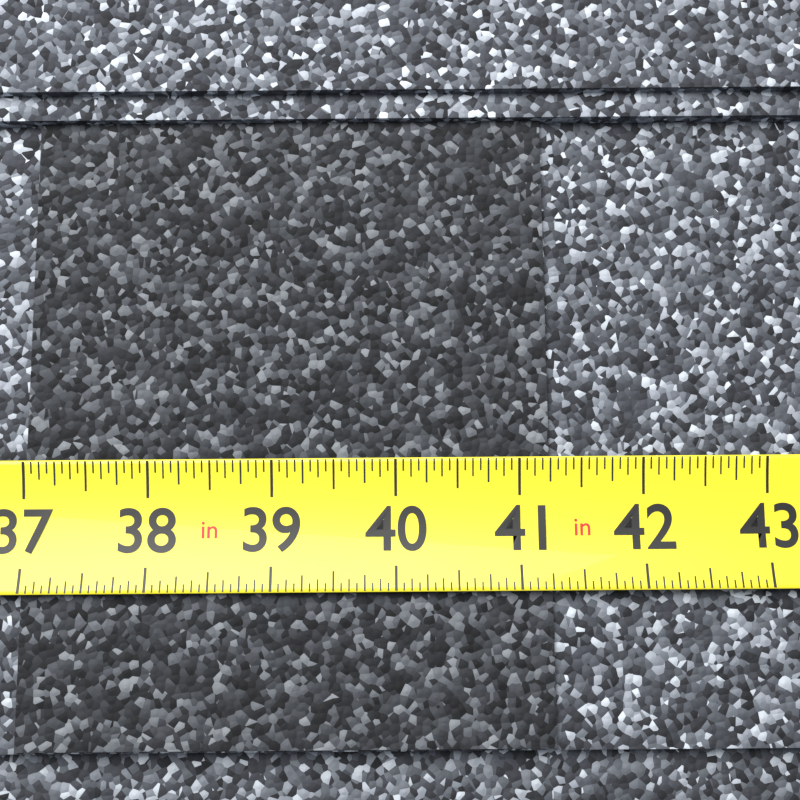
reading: 41.2500 in
